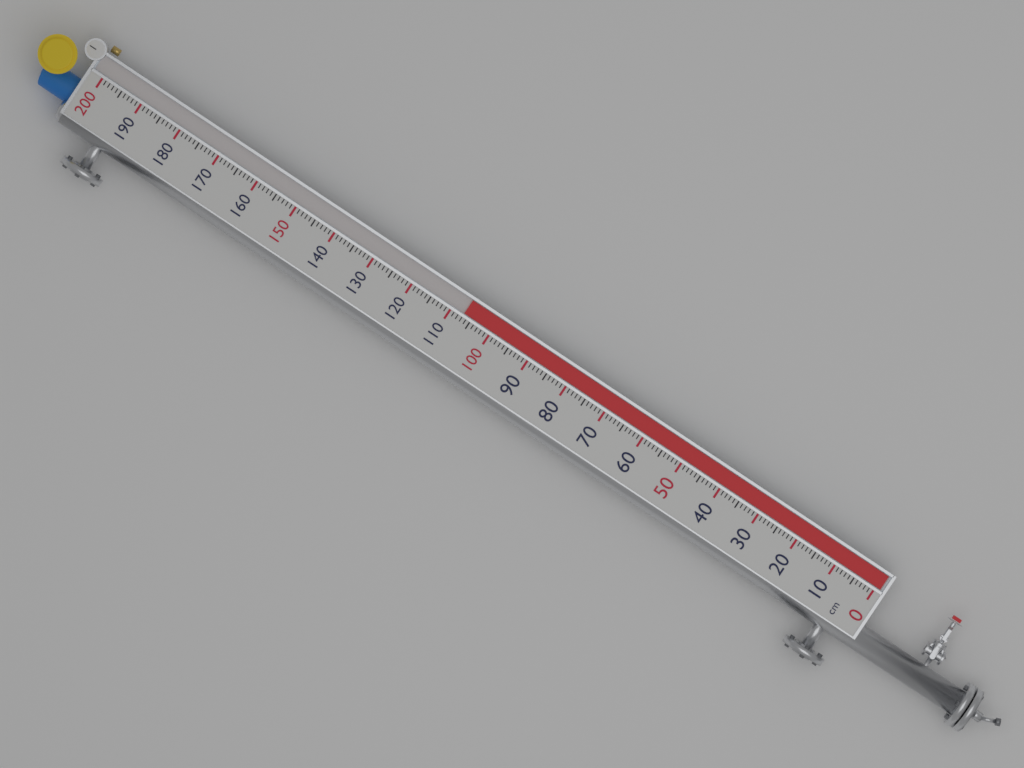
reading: 107 cm
